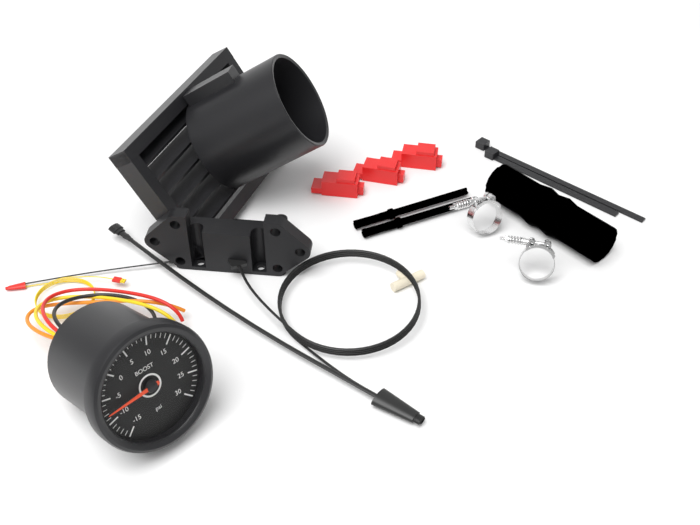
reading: -8 psi
